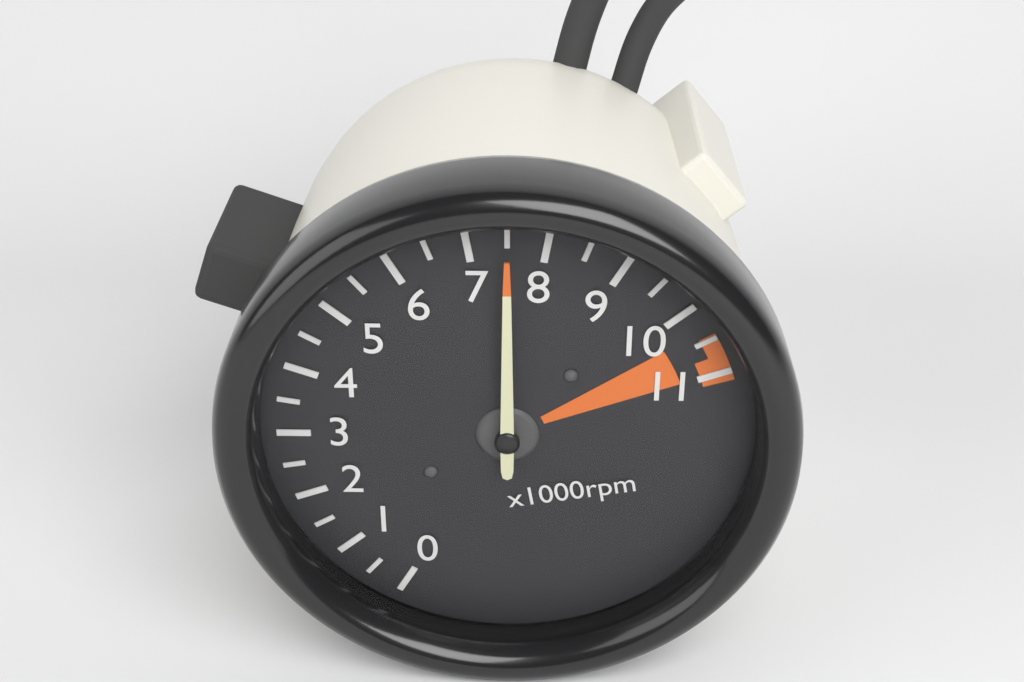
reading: 7.5 x1000rpm
